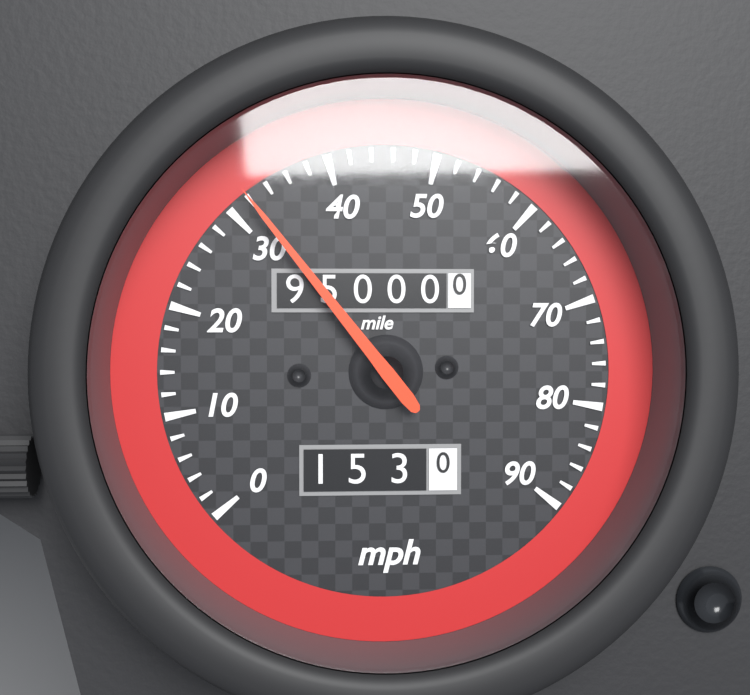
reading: 32 mph
